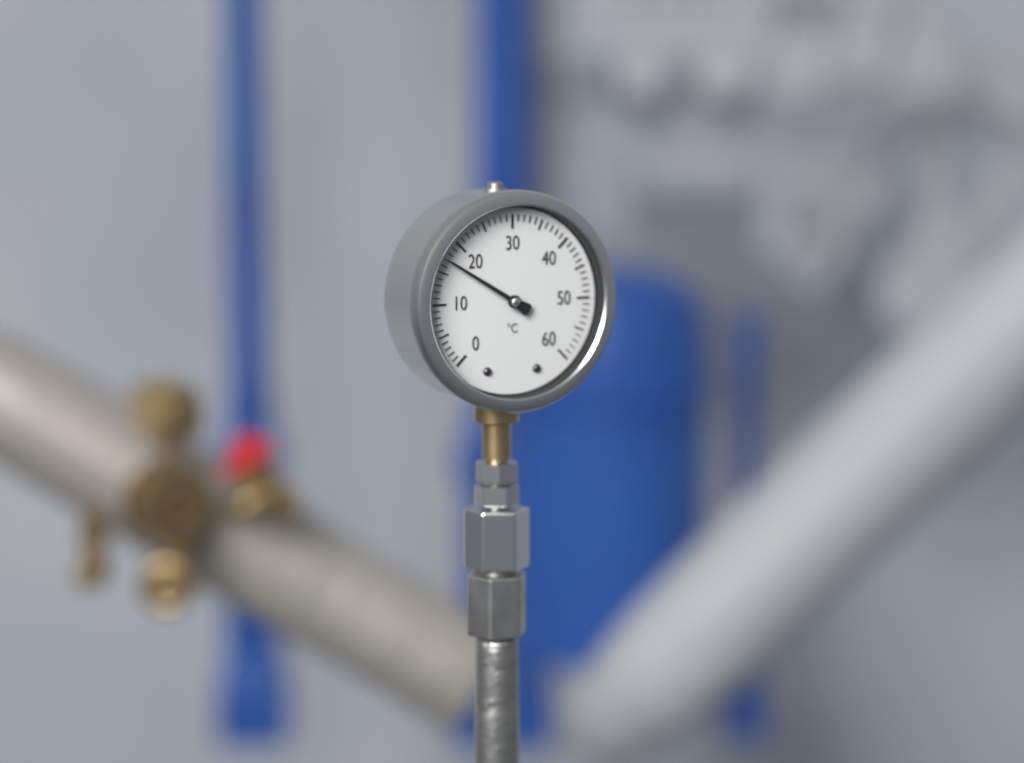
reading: 17 °C
